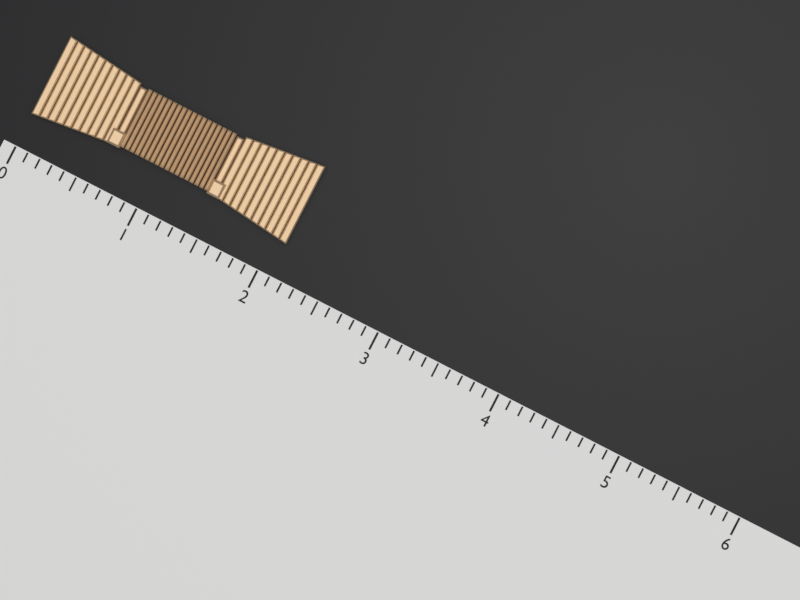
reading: 2.1 (no unit)
